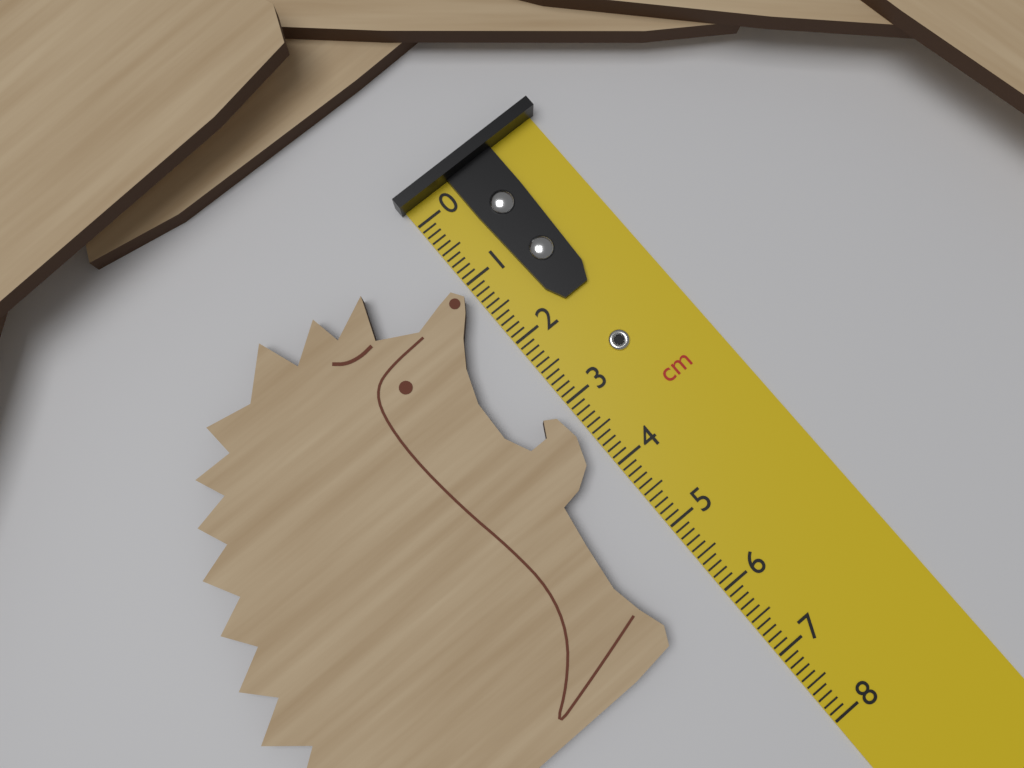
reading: 6.1 cm
